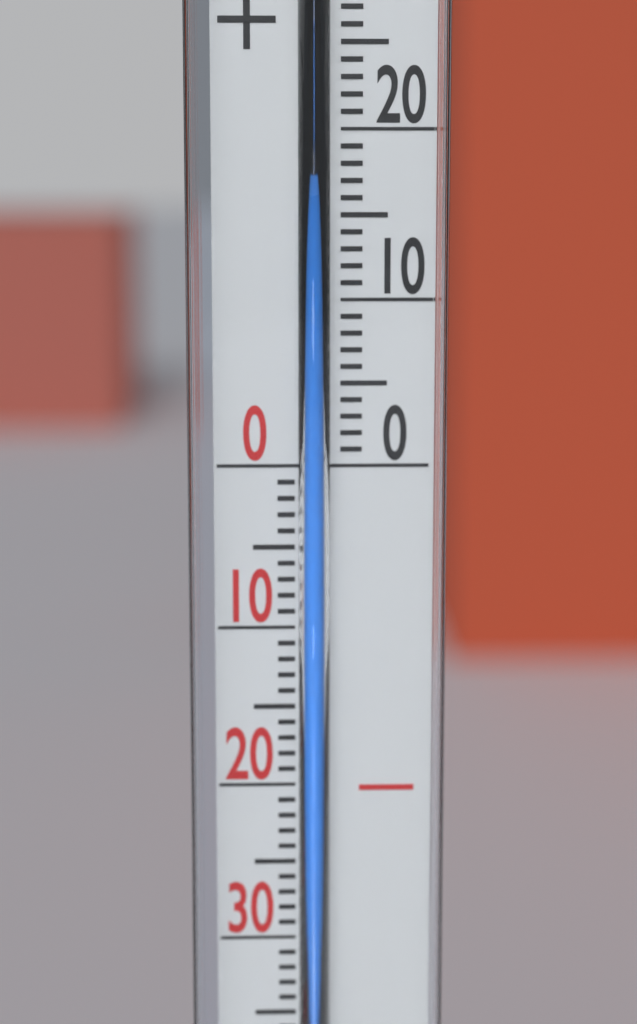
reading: 16 °C
